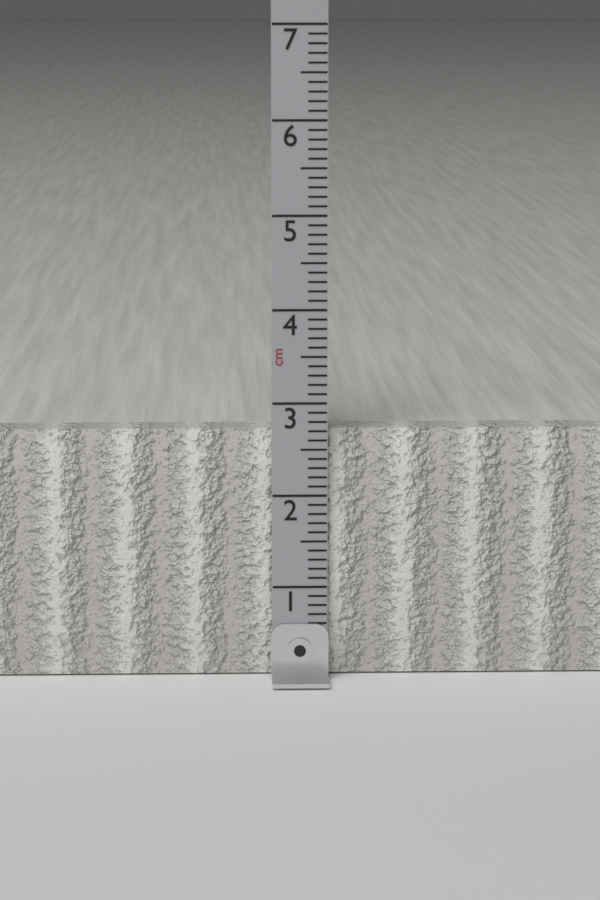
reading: 2.7 cm
